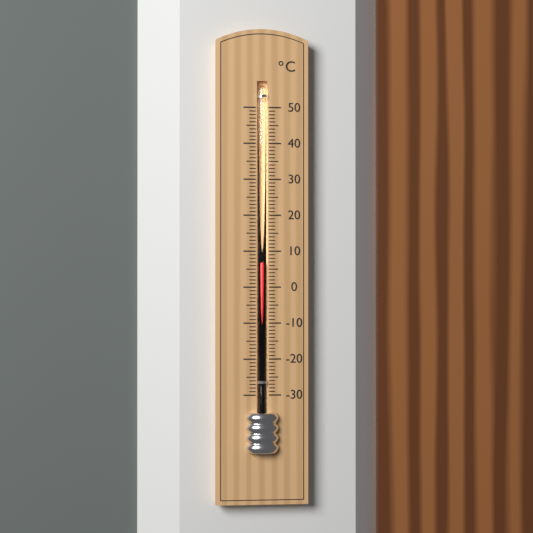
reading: 7 °C
